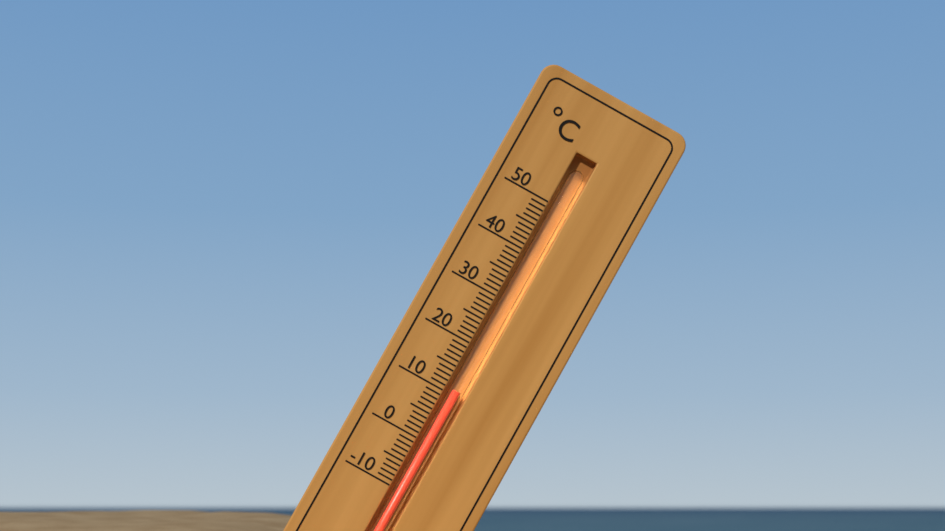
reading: 11 °C
